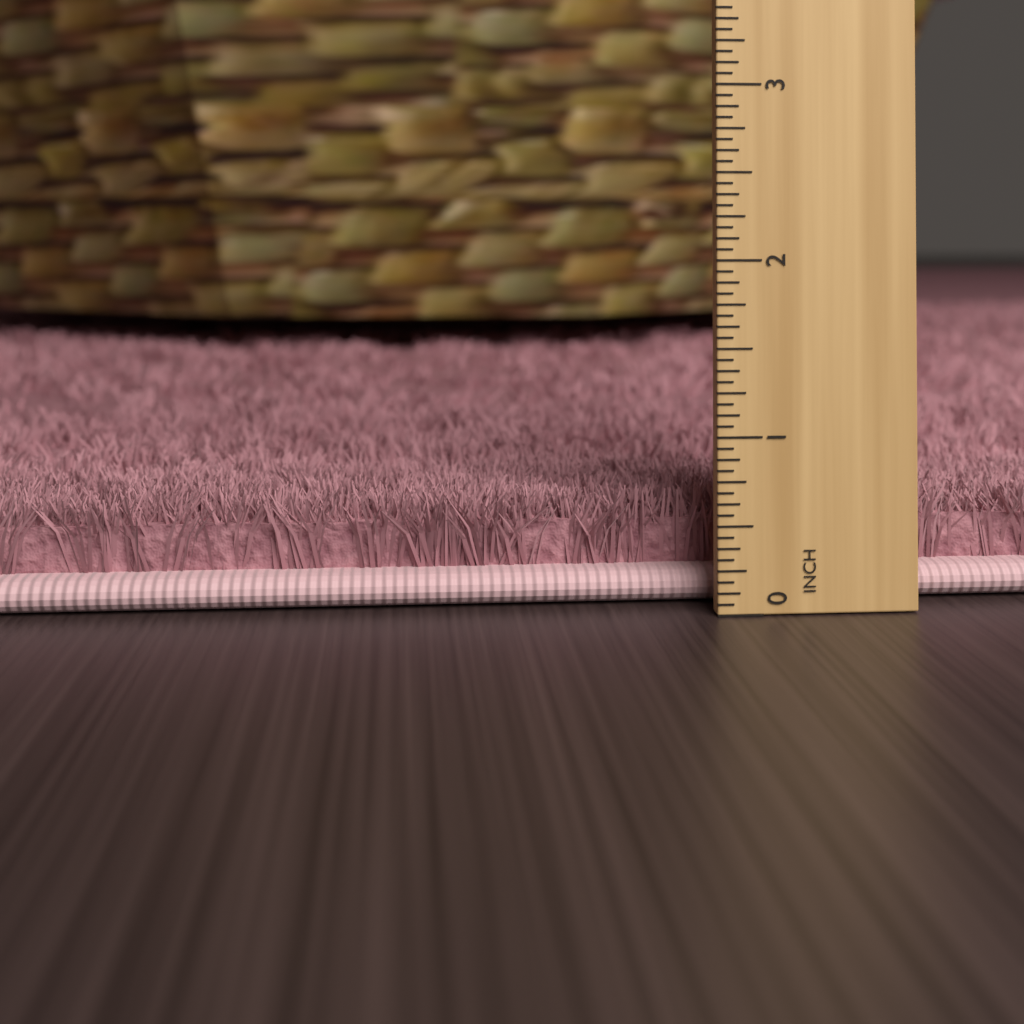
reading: 0.6250 inch
